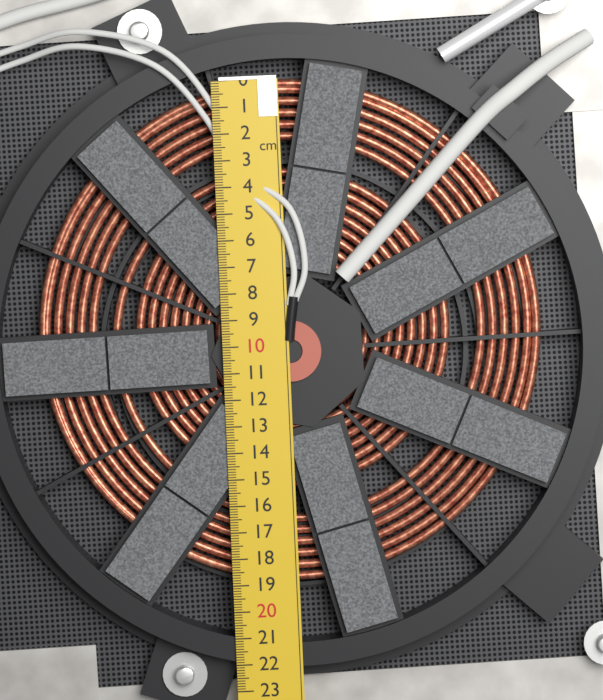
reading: 19.0 cm
